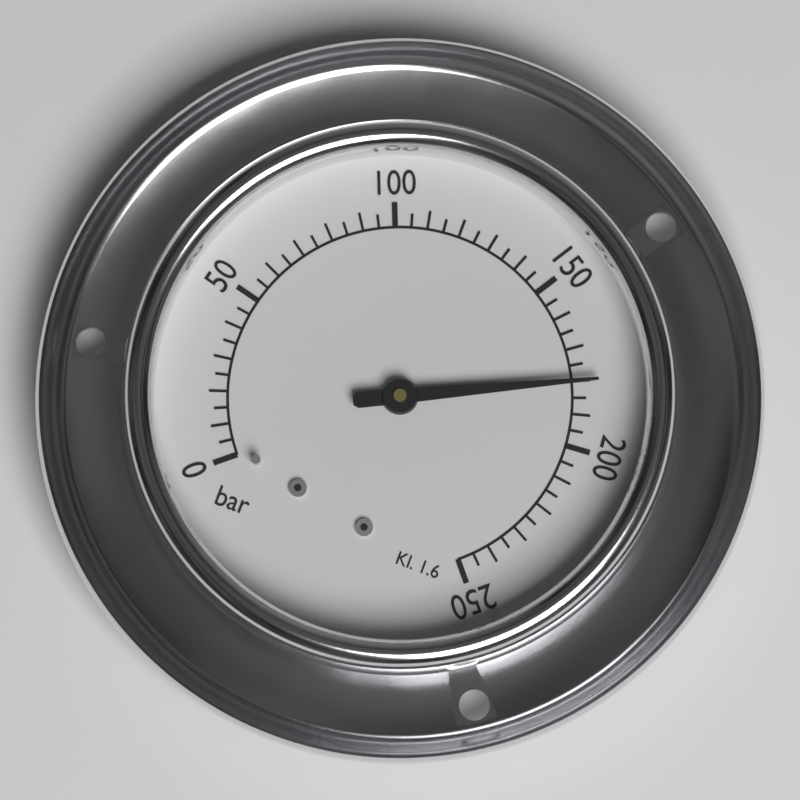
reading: 180 bar
